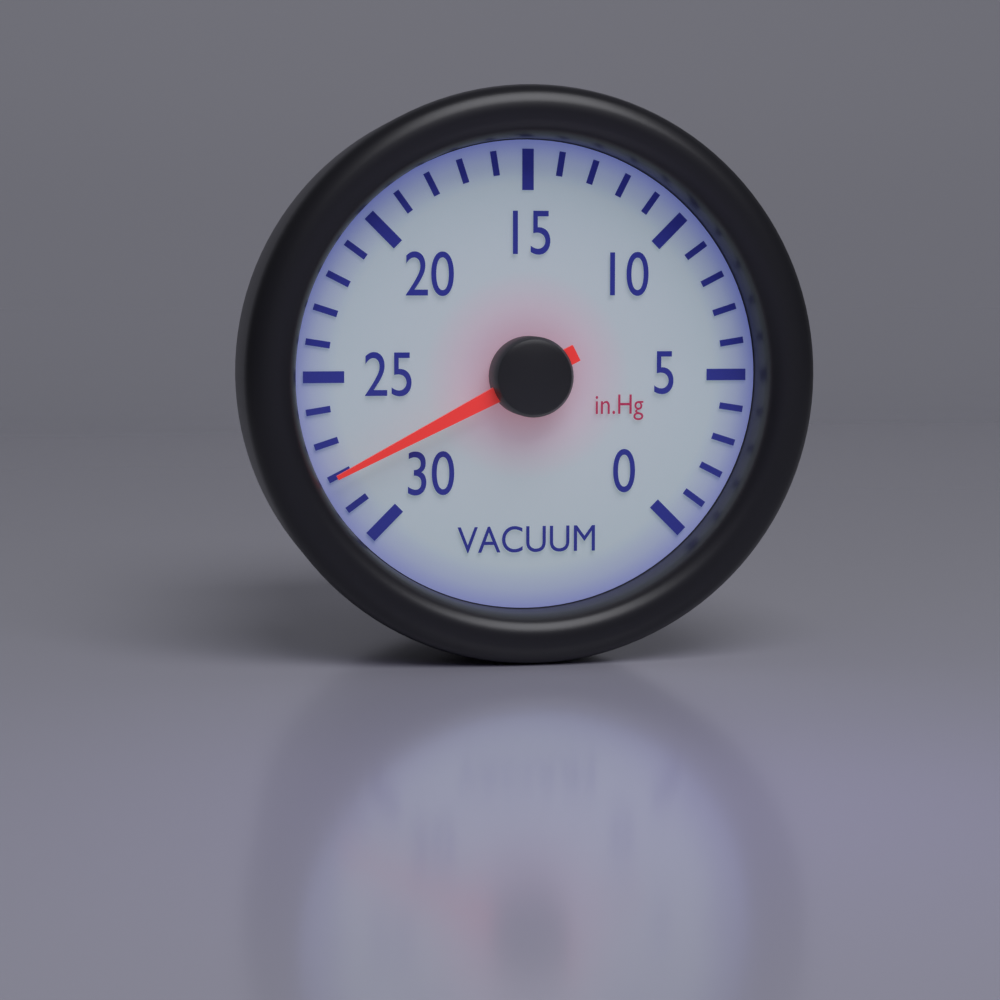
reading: 28 inHg
